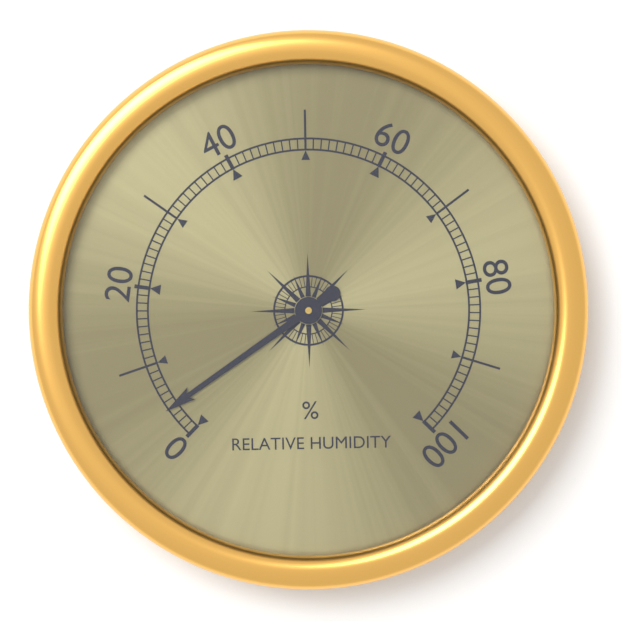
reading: 4 %
